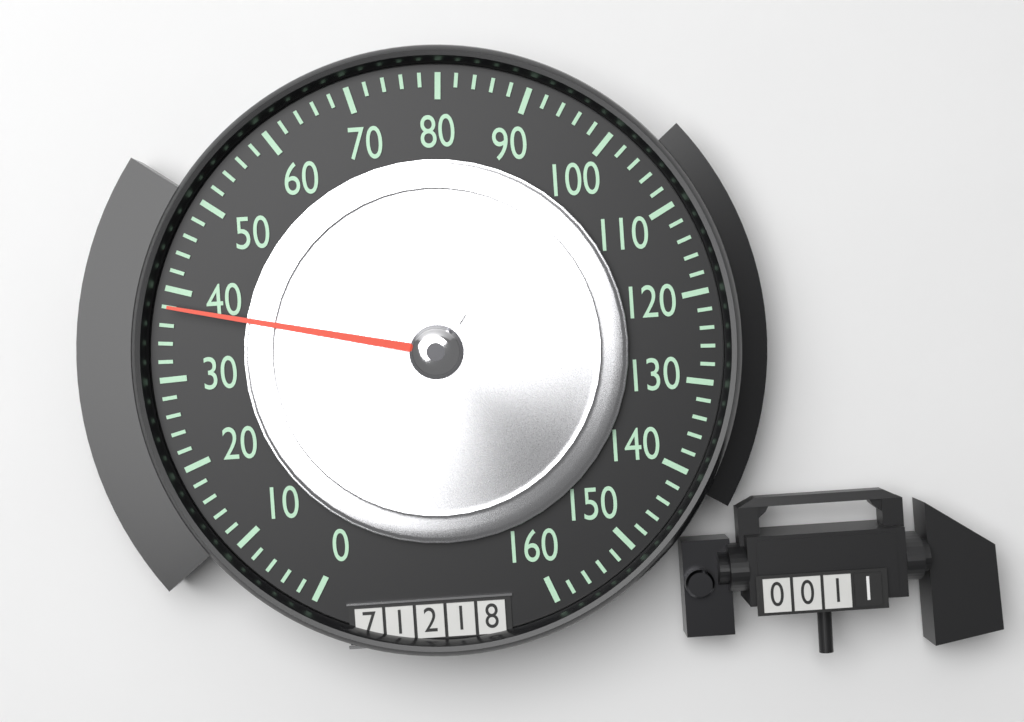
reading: 38 (no unit)
